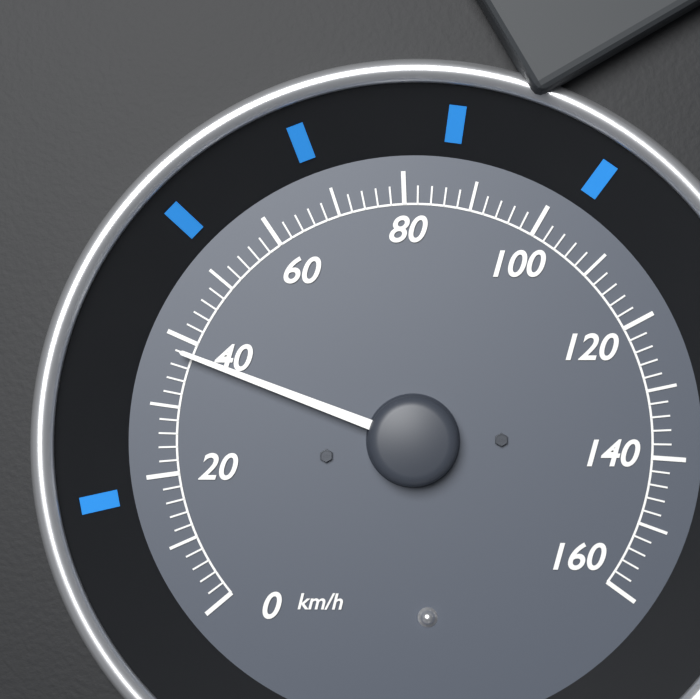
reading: 38 km/h
